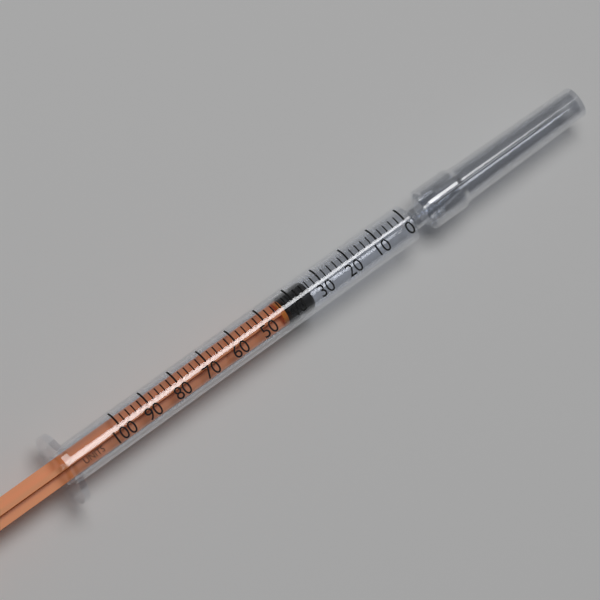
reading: 34 units
